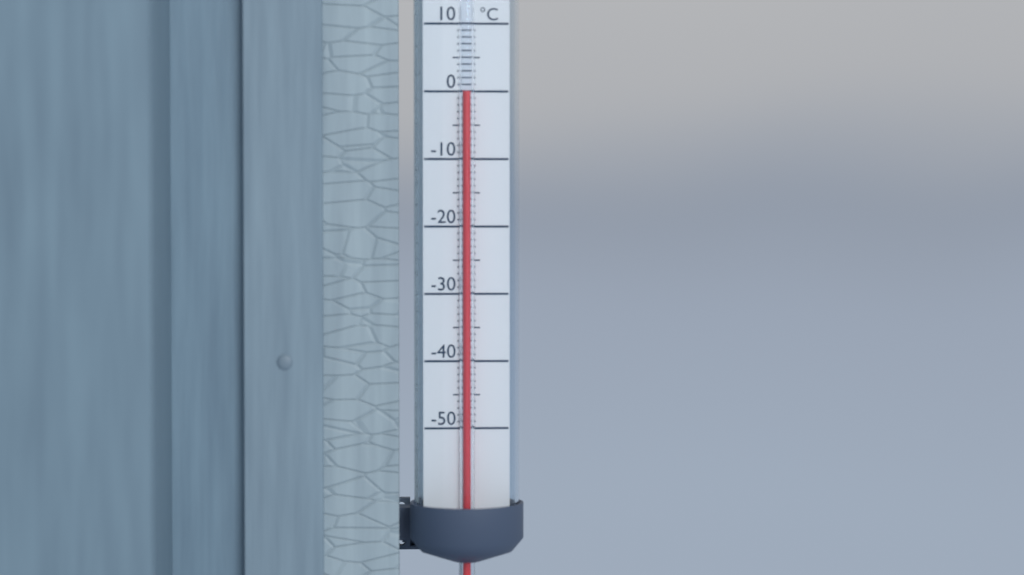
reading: 0 °C
